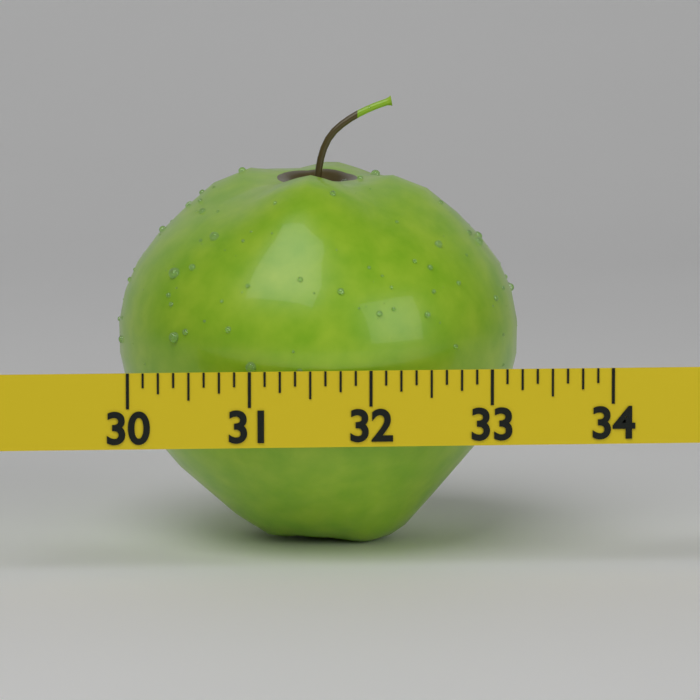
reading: 33.375 (no unit)
